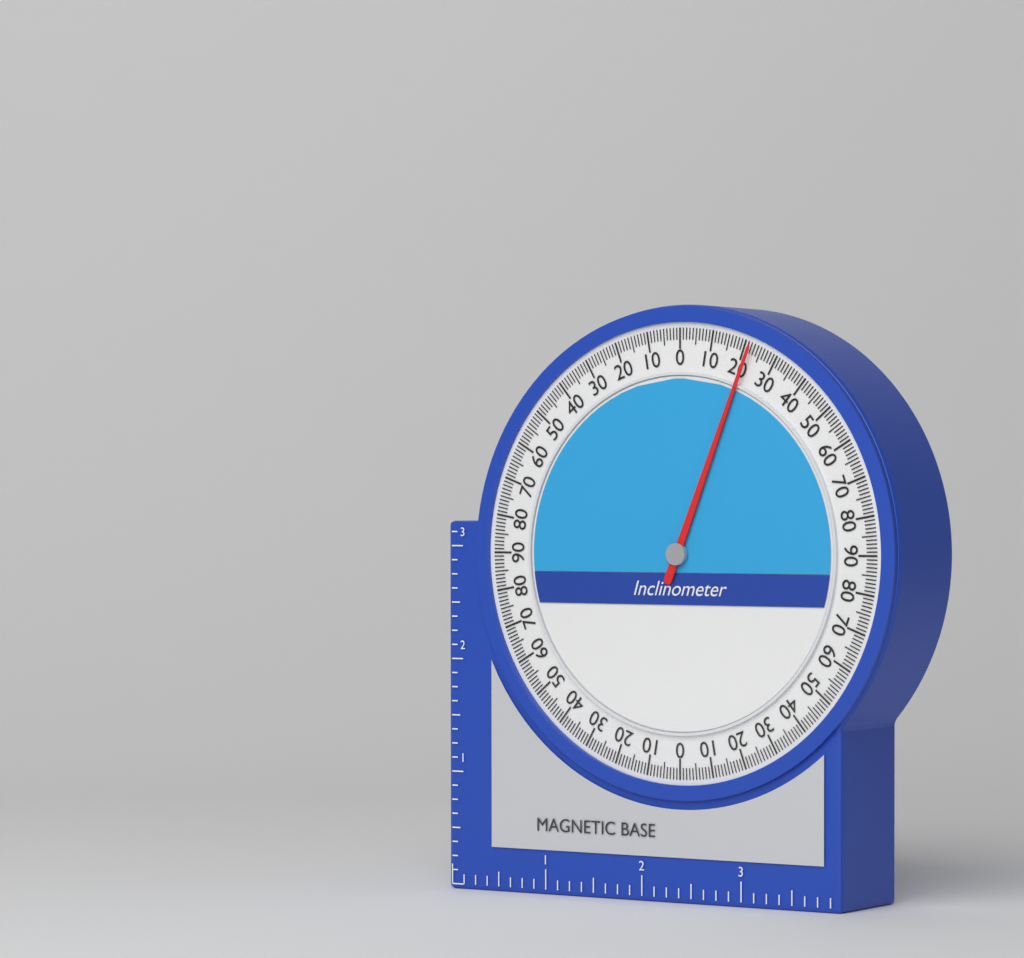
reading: 22 (no unit)
